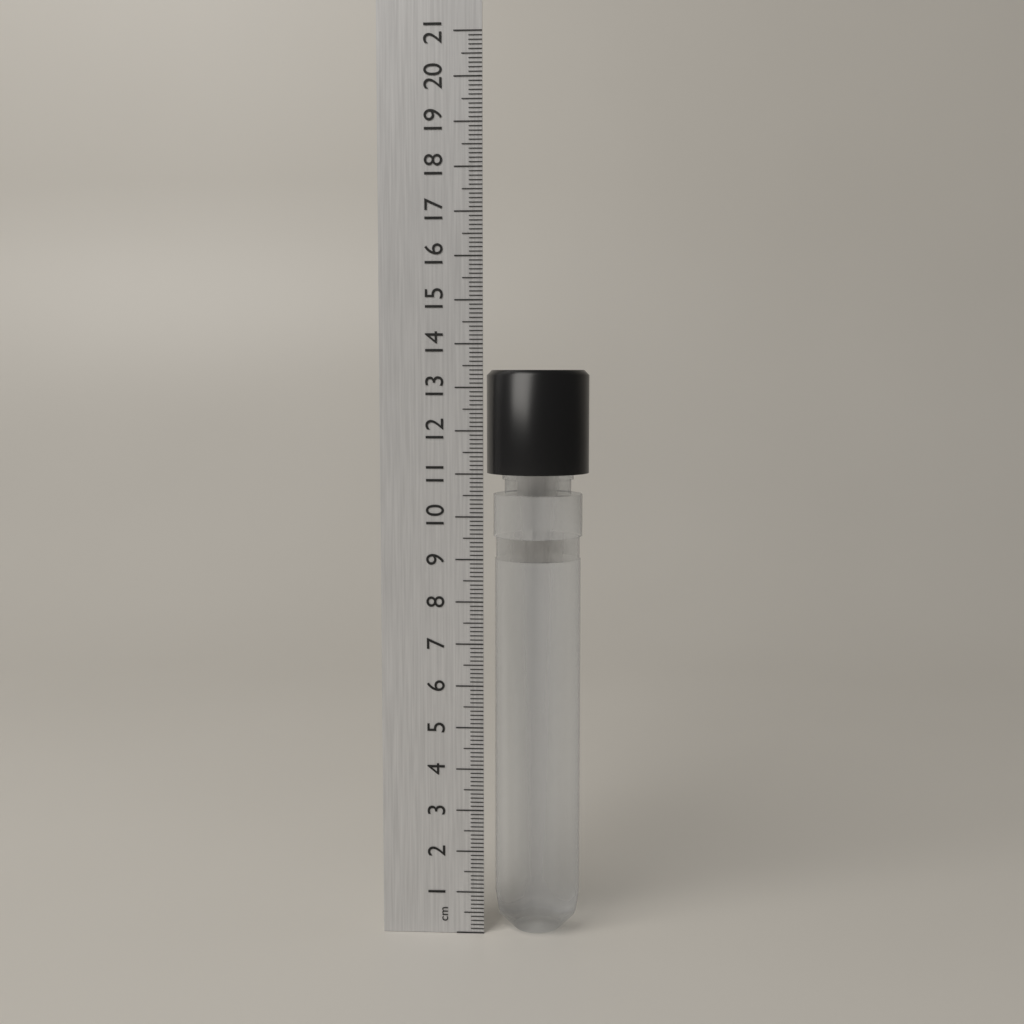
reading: 13.4 cm
